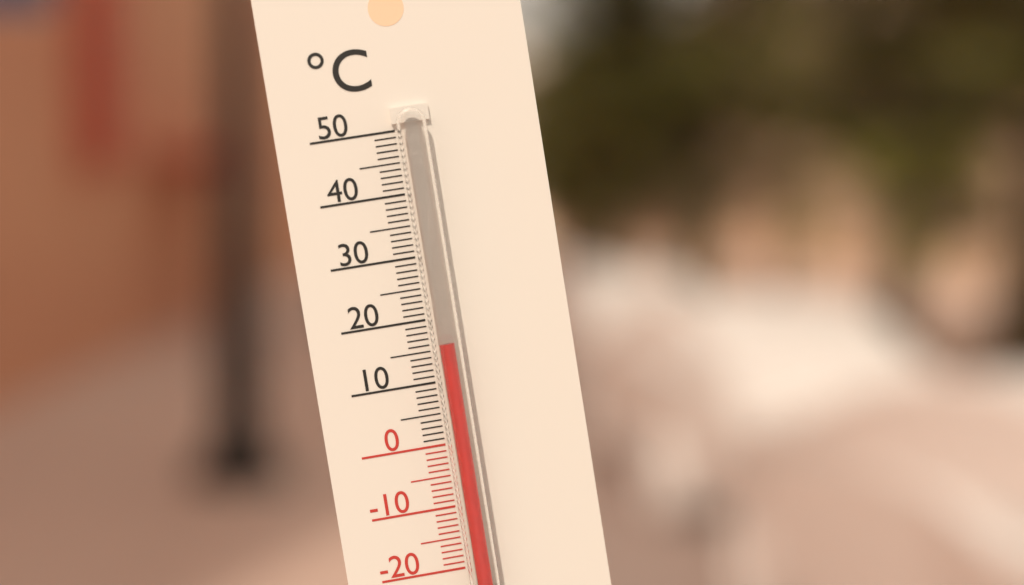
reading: 16 °C
